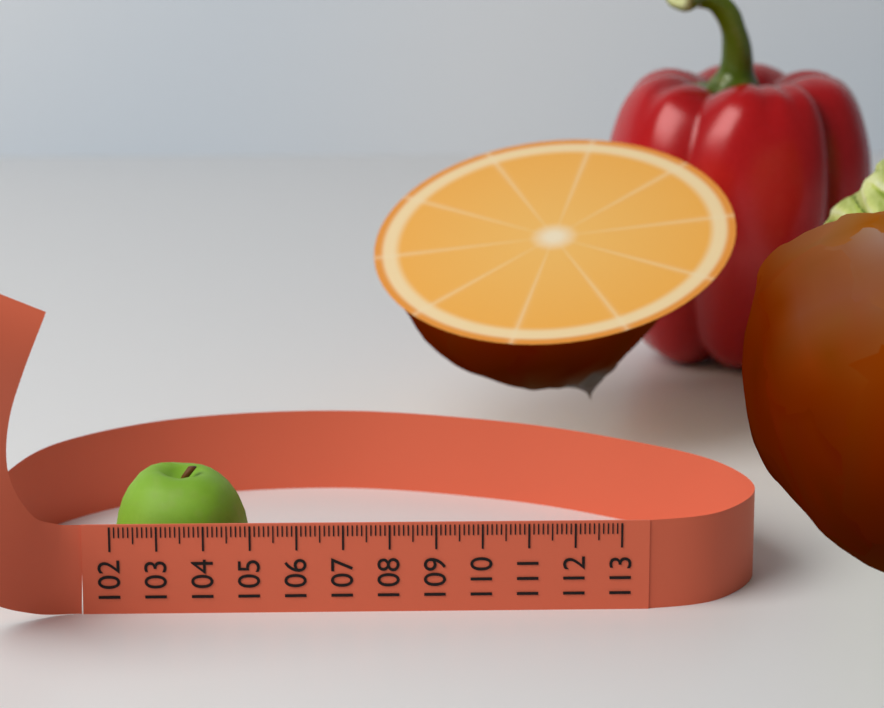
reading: 104.9 (no unit)
